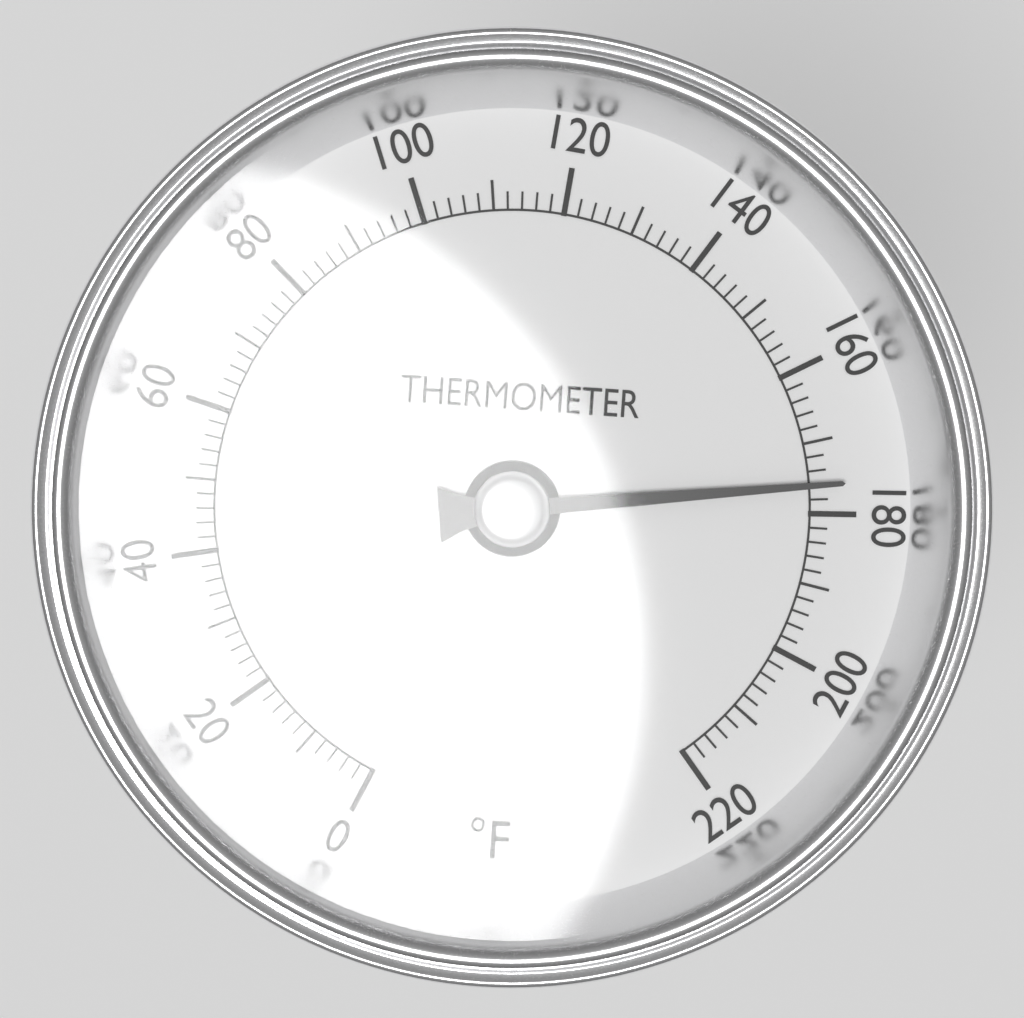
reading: 176 °F
